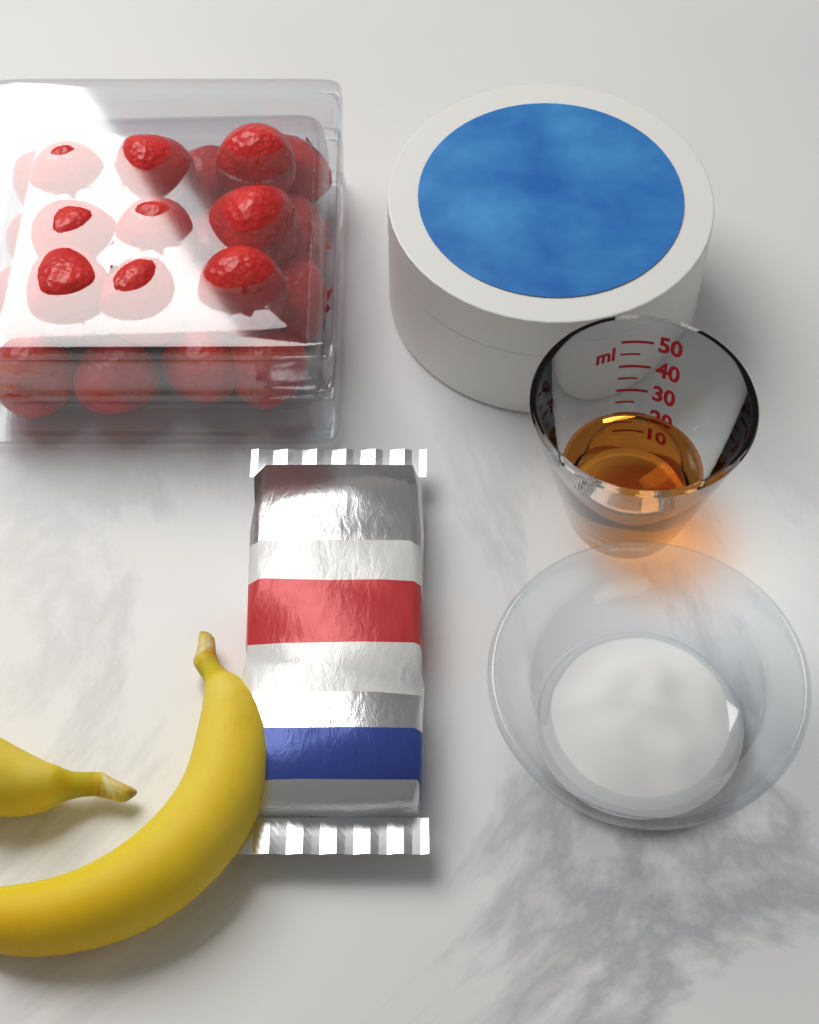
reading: 20 ml
